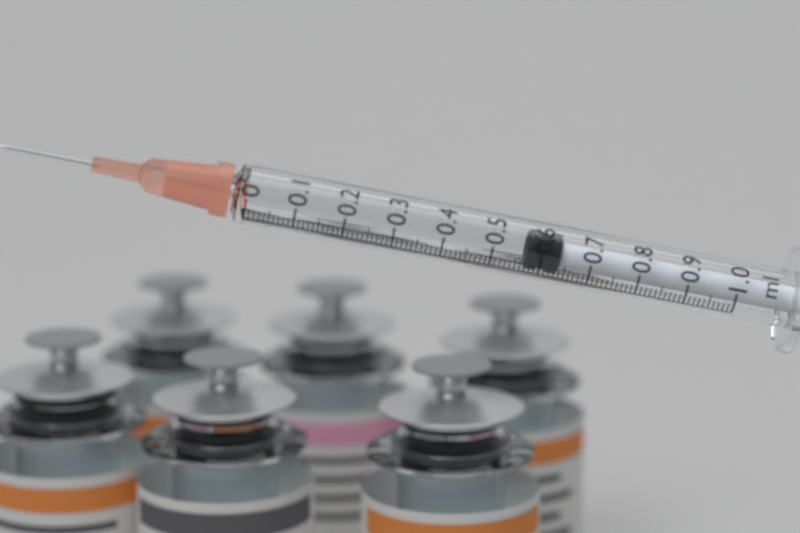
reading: 0.57 ml
